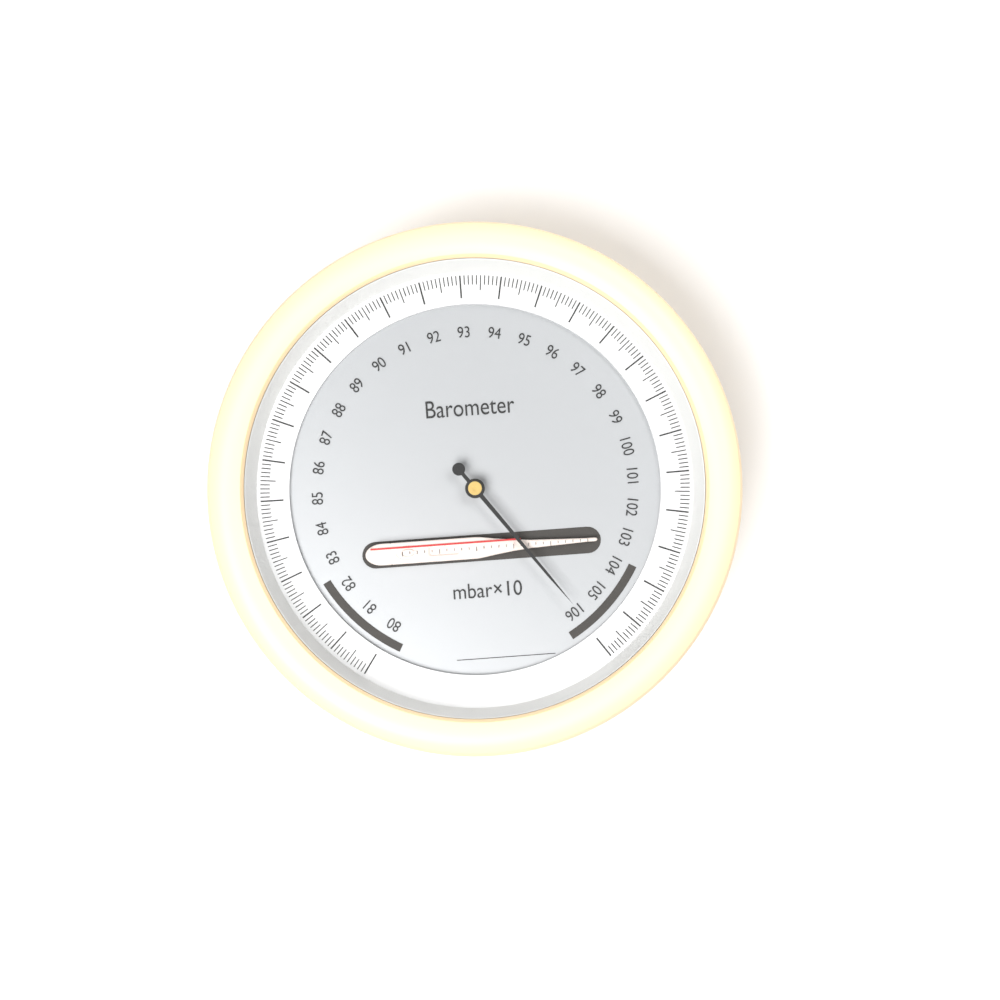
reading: 105.9 mbar×10
